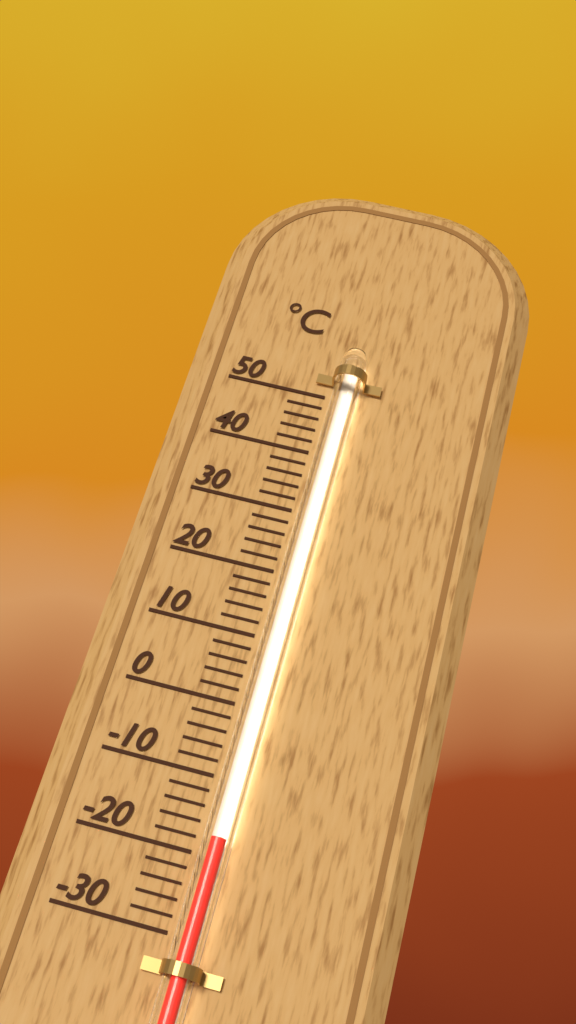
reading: -18 °C
